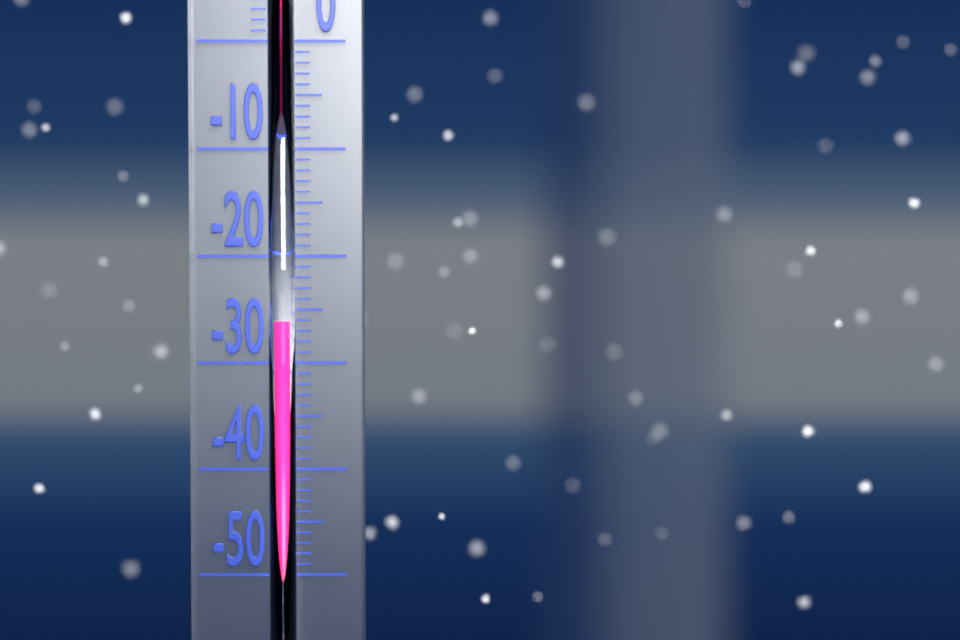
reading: -26 °C
